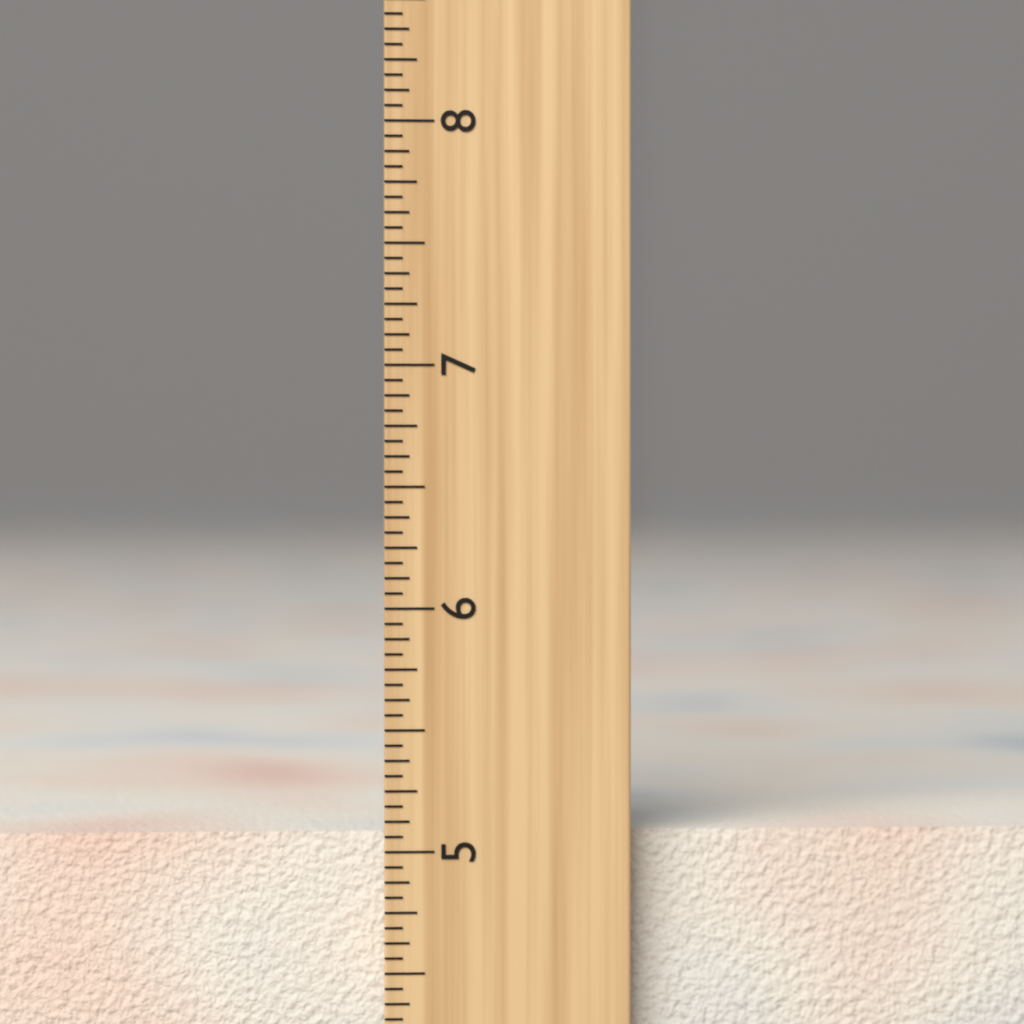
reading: 5.0625 inch
